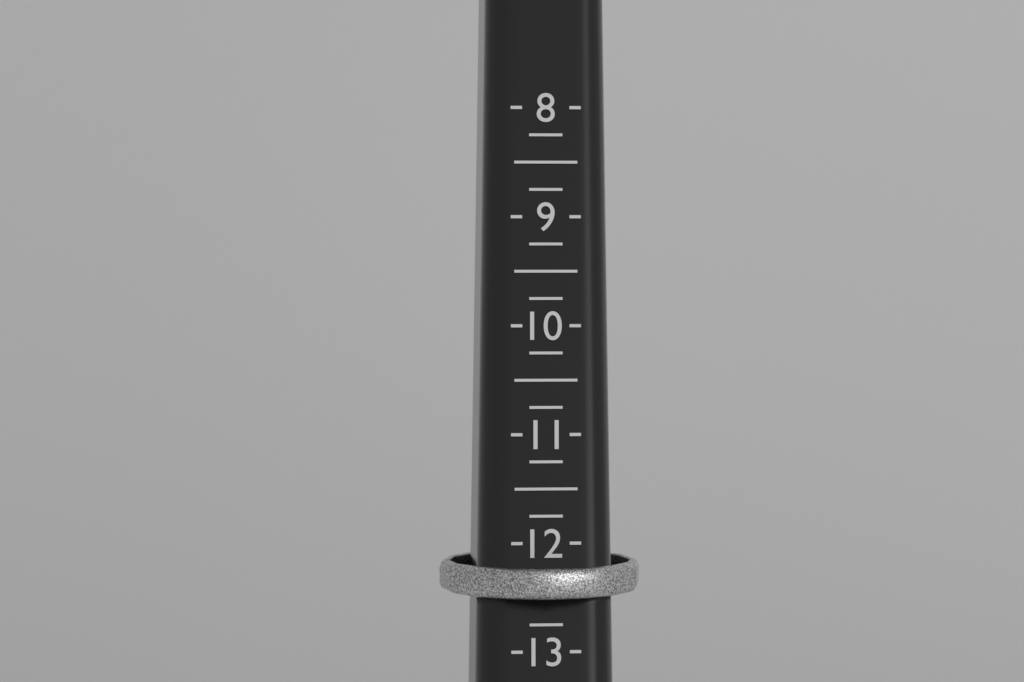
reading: 12.50 (no unit)
